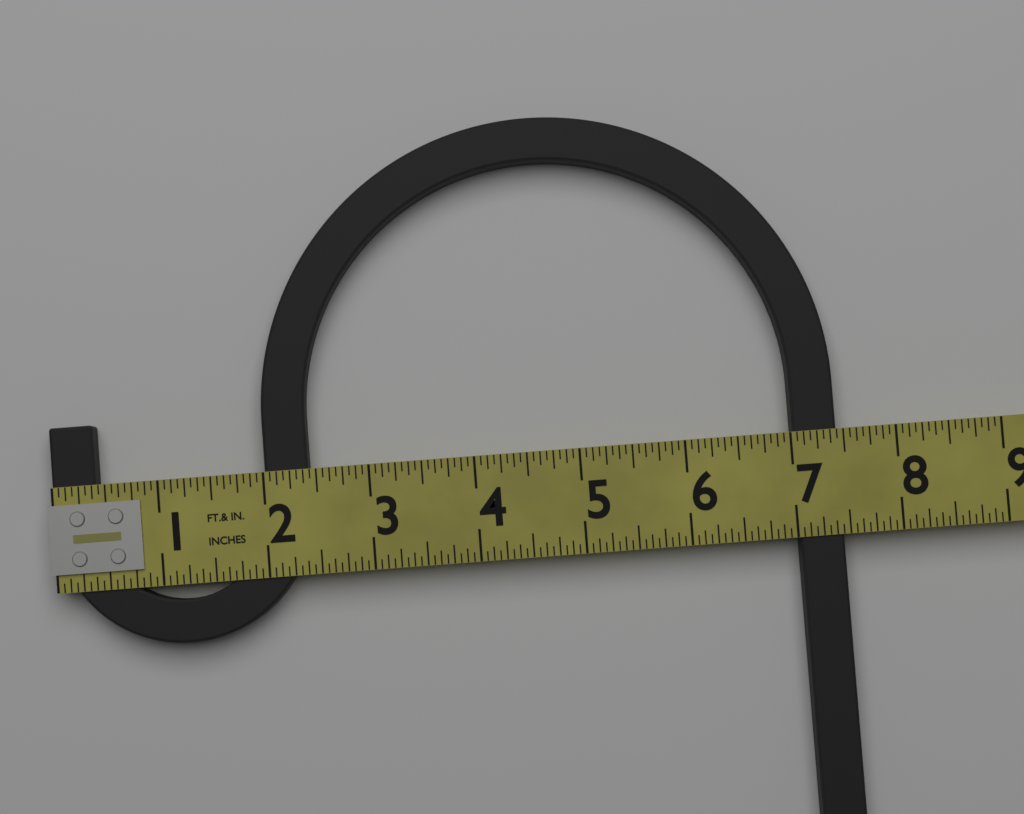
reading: 7.4375 in
